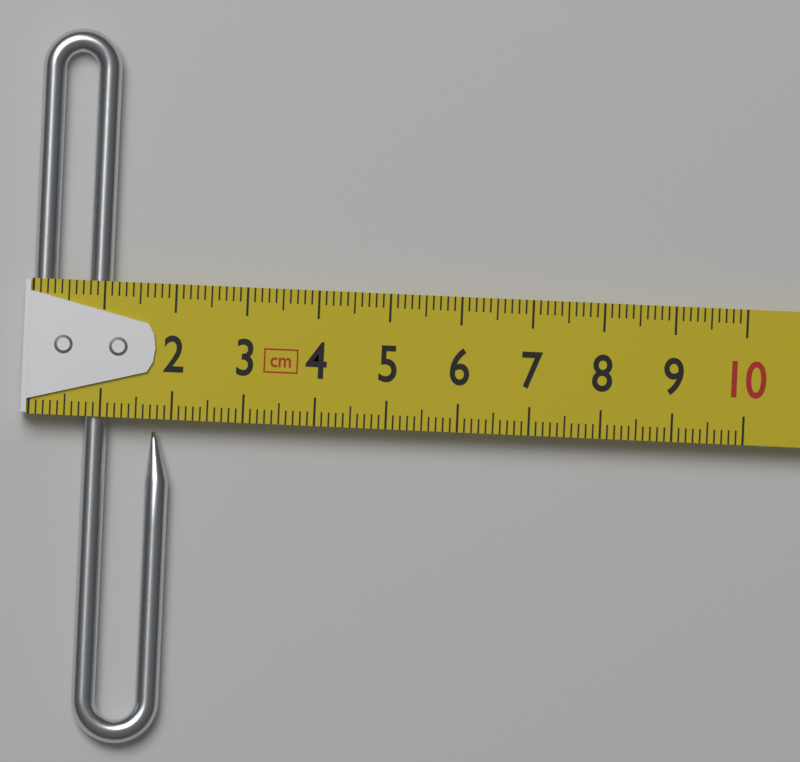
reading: 2.0 cm
